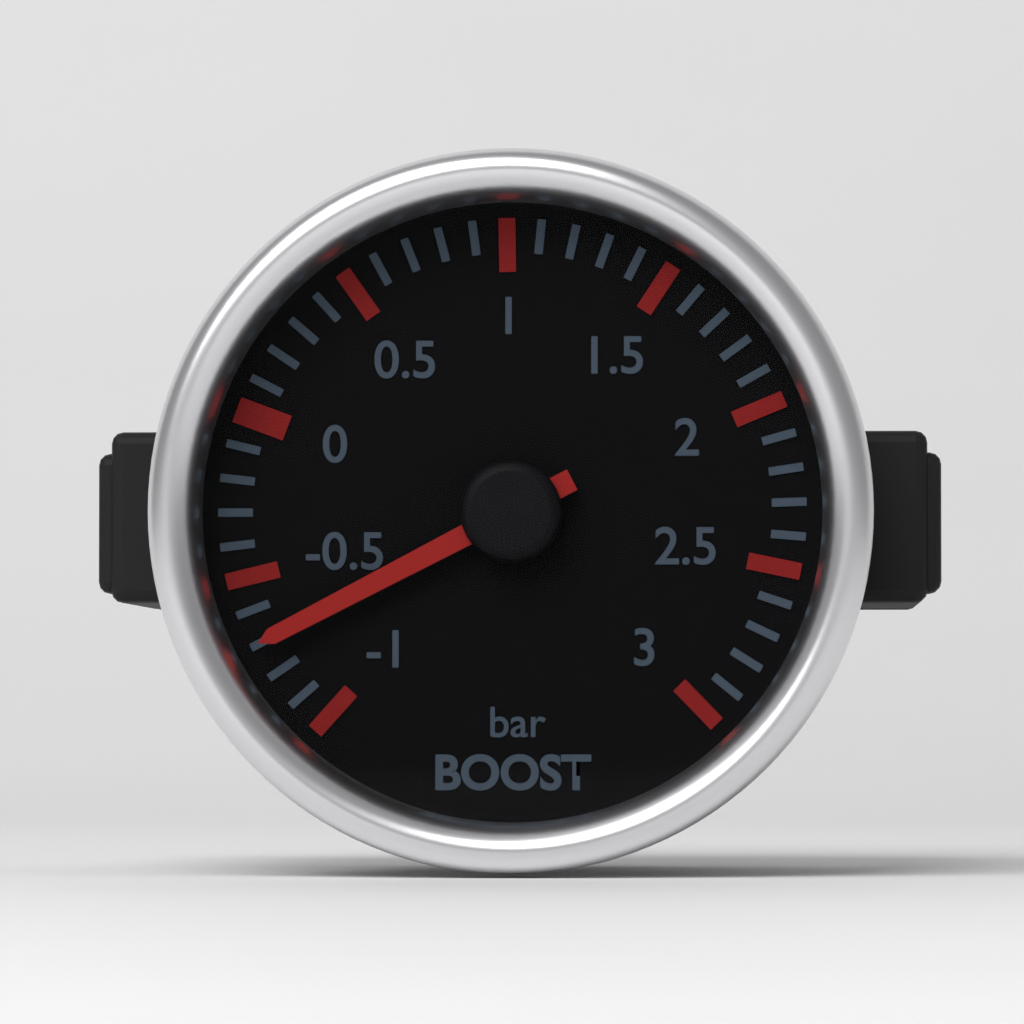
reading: -0.7 bar
